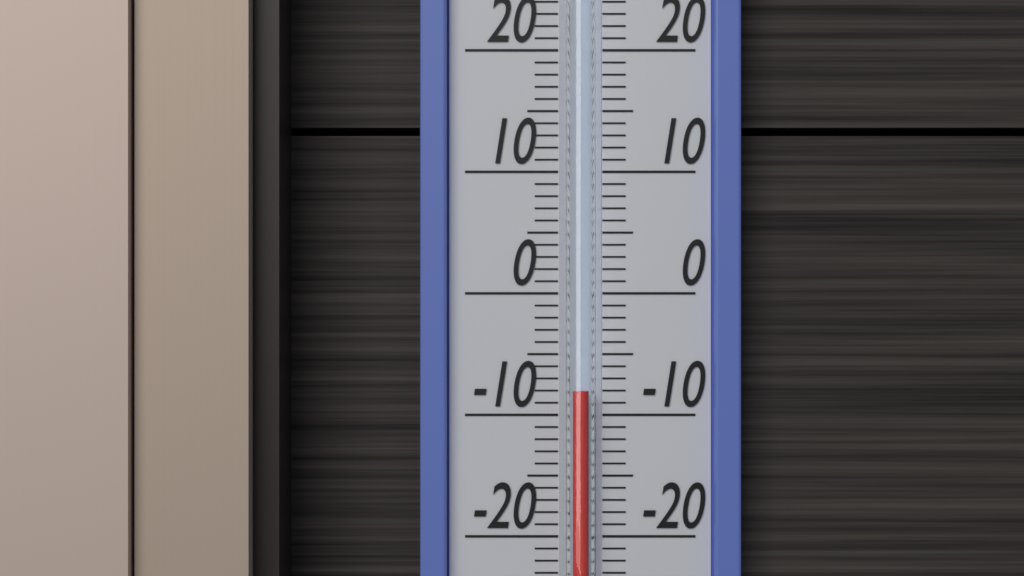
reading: -8 °C
